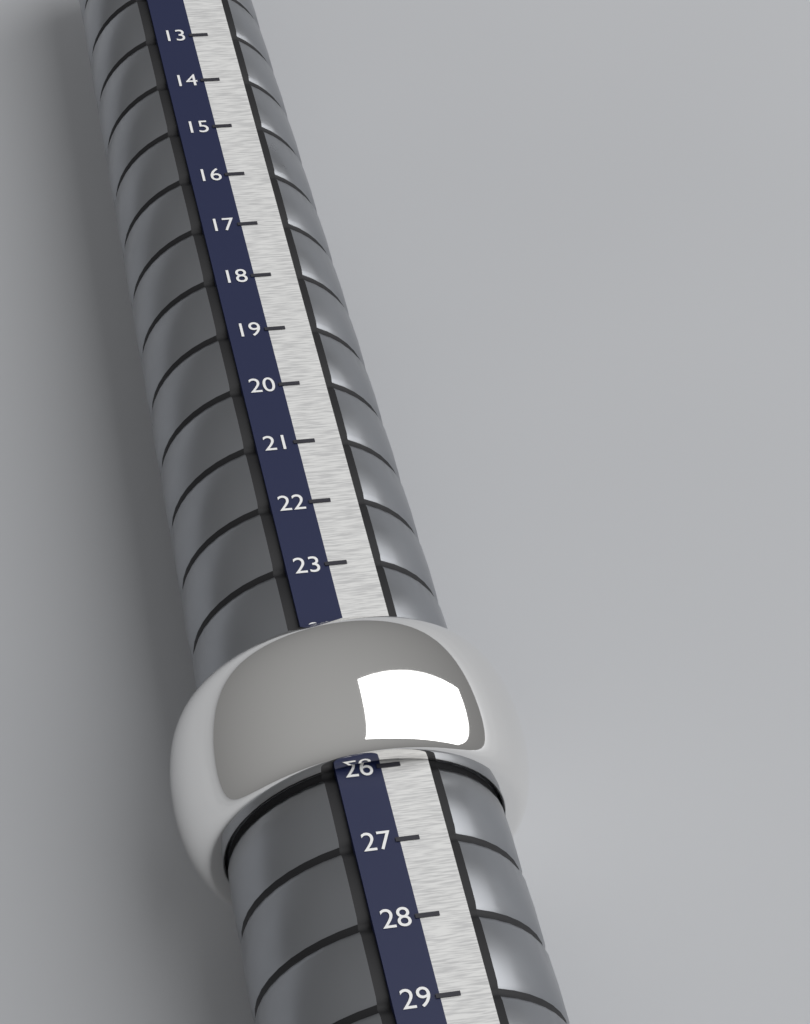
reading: 26 (no unit)
